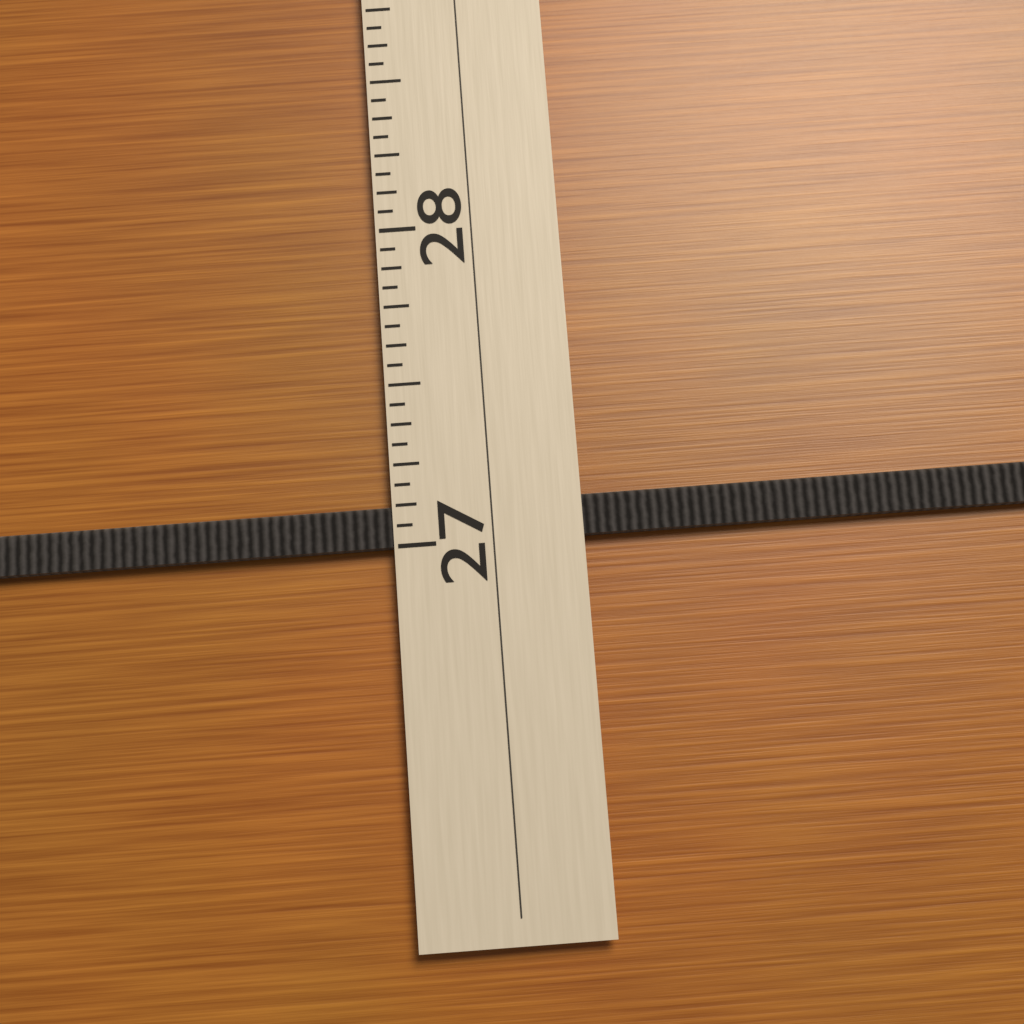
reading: 27.1250 (no unit)
